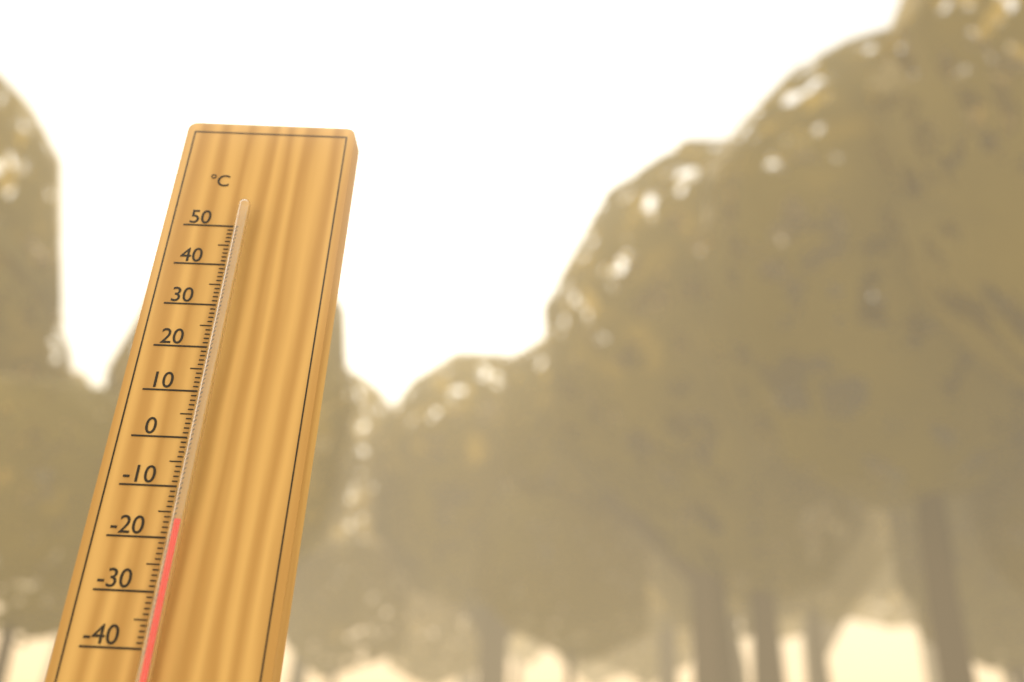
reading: -17 °C
